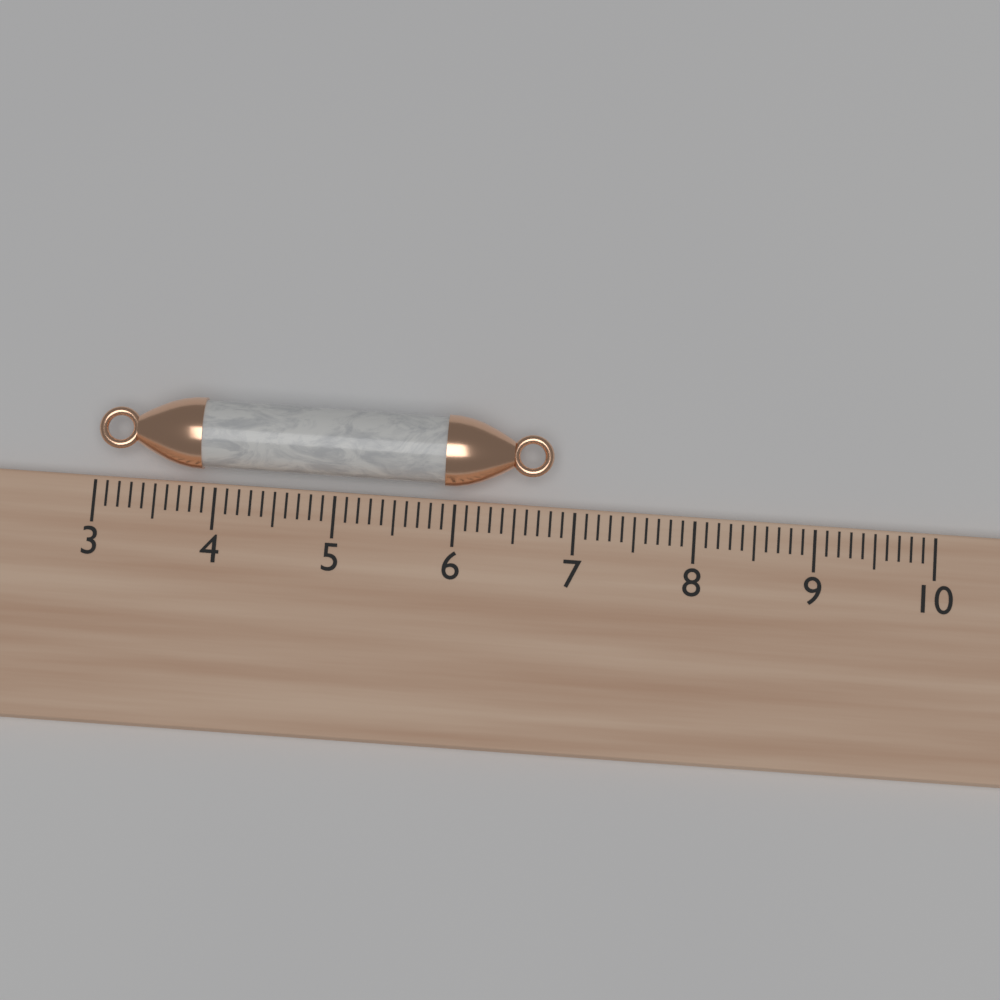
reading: 6.8 (no unit)
